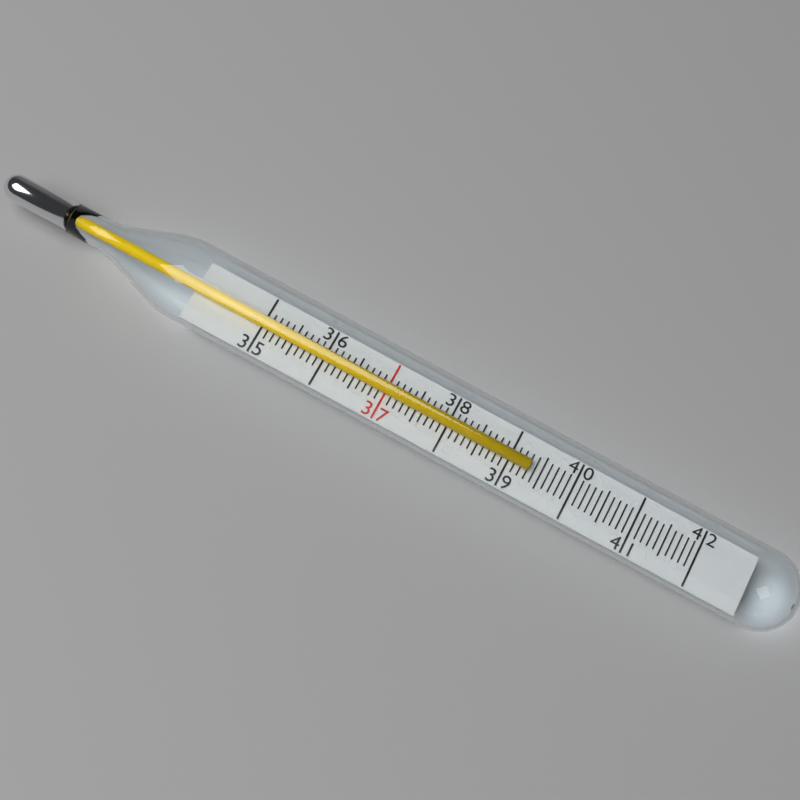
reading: 39.3 (no unit)
